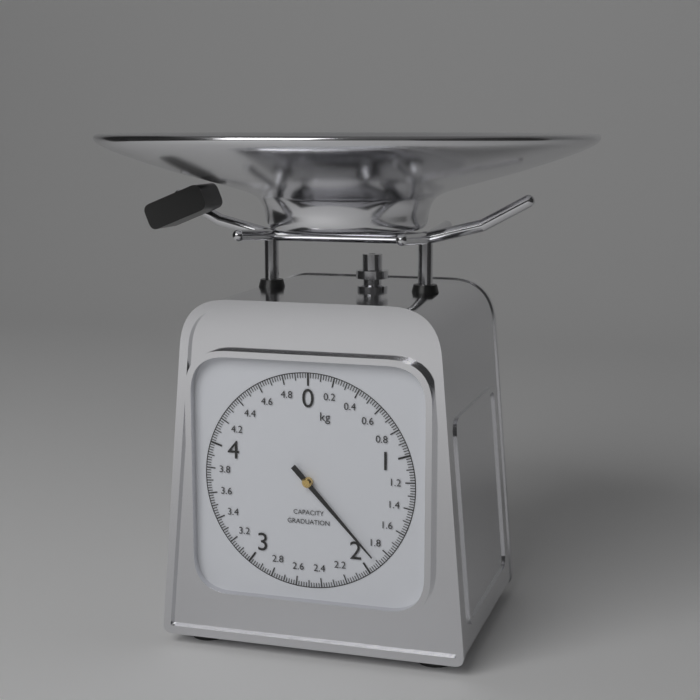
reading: 1.90 kg
